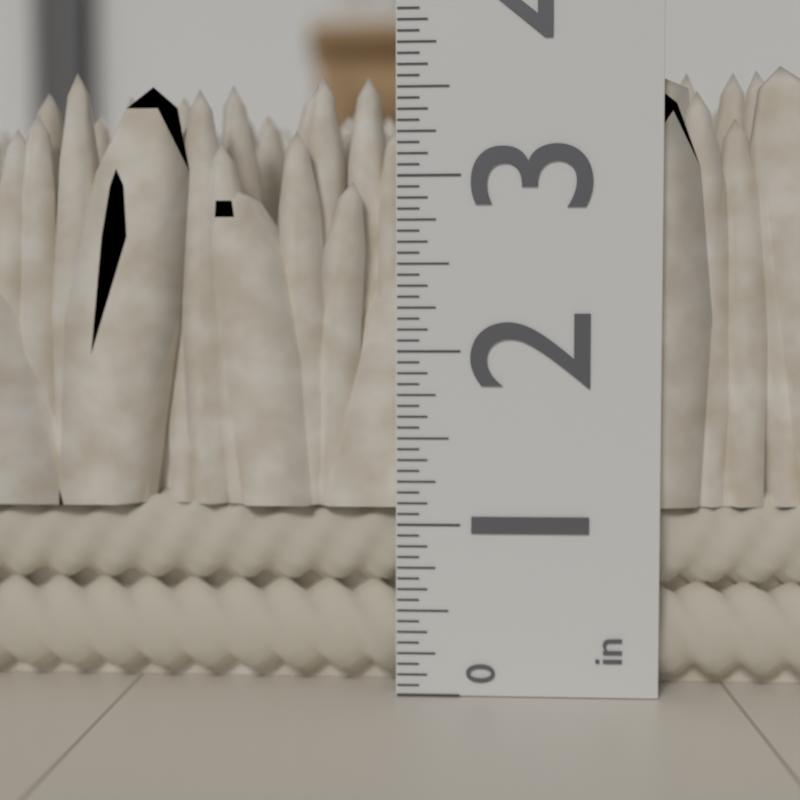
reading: 3.6250 in
